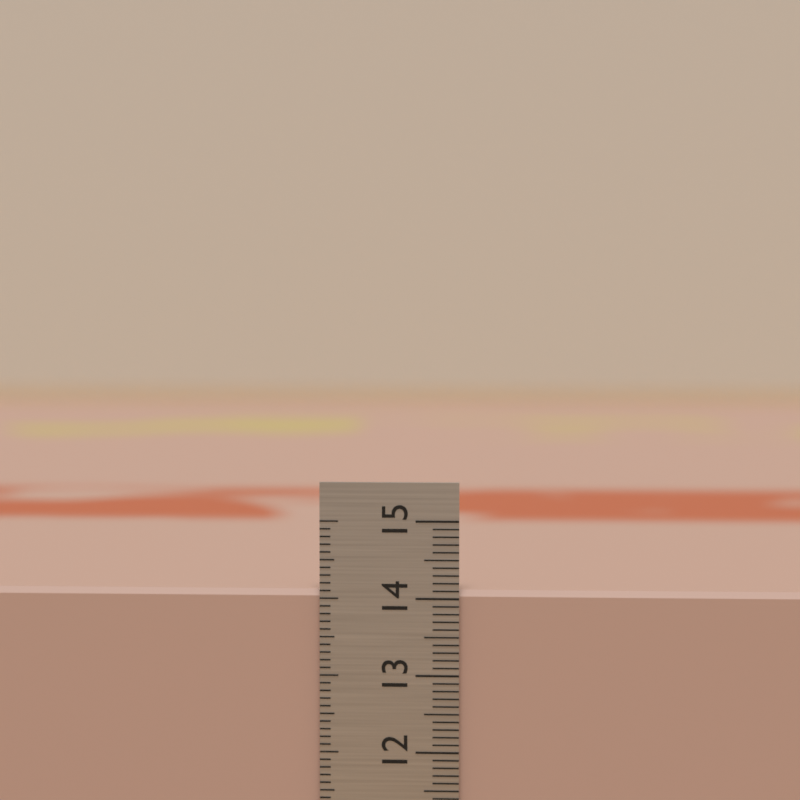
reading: 14.1 cm
